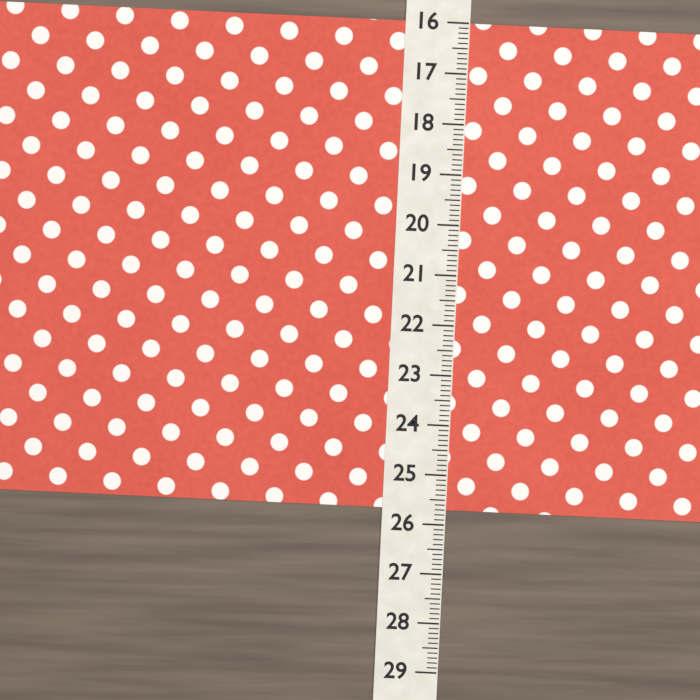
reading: 25.7 (no unit)
